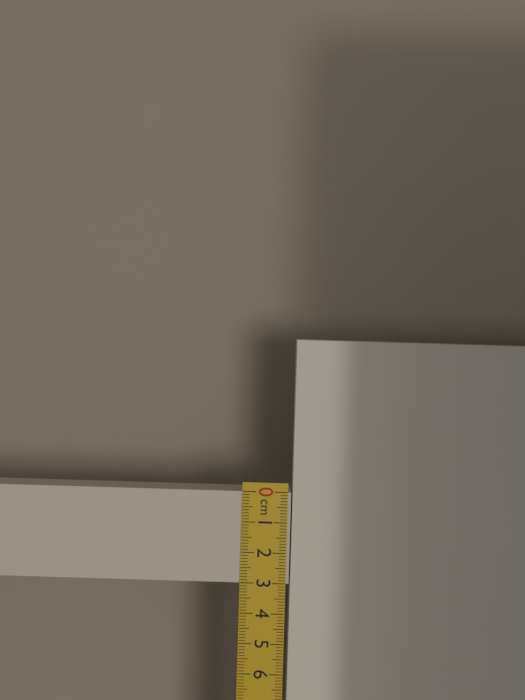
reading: 3.0 cm
